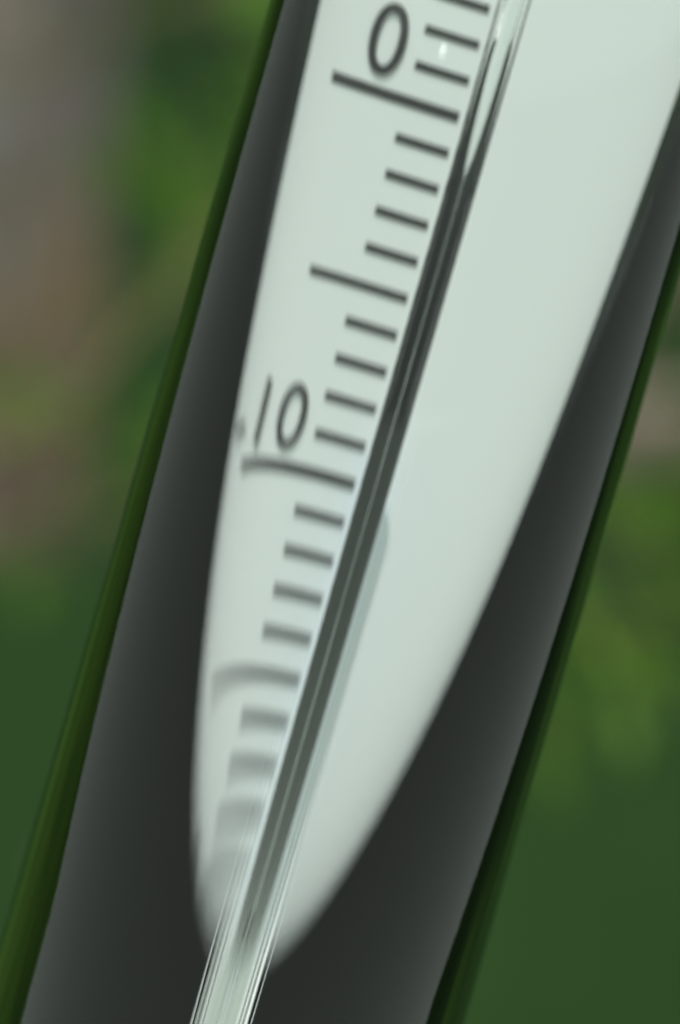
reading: -9 °C
